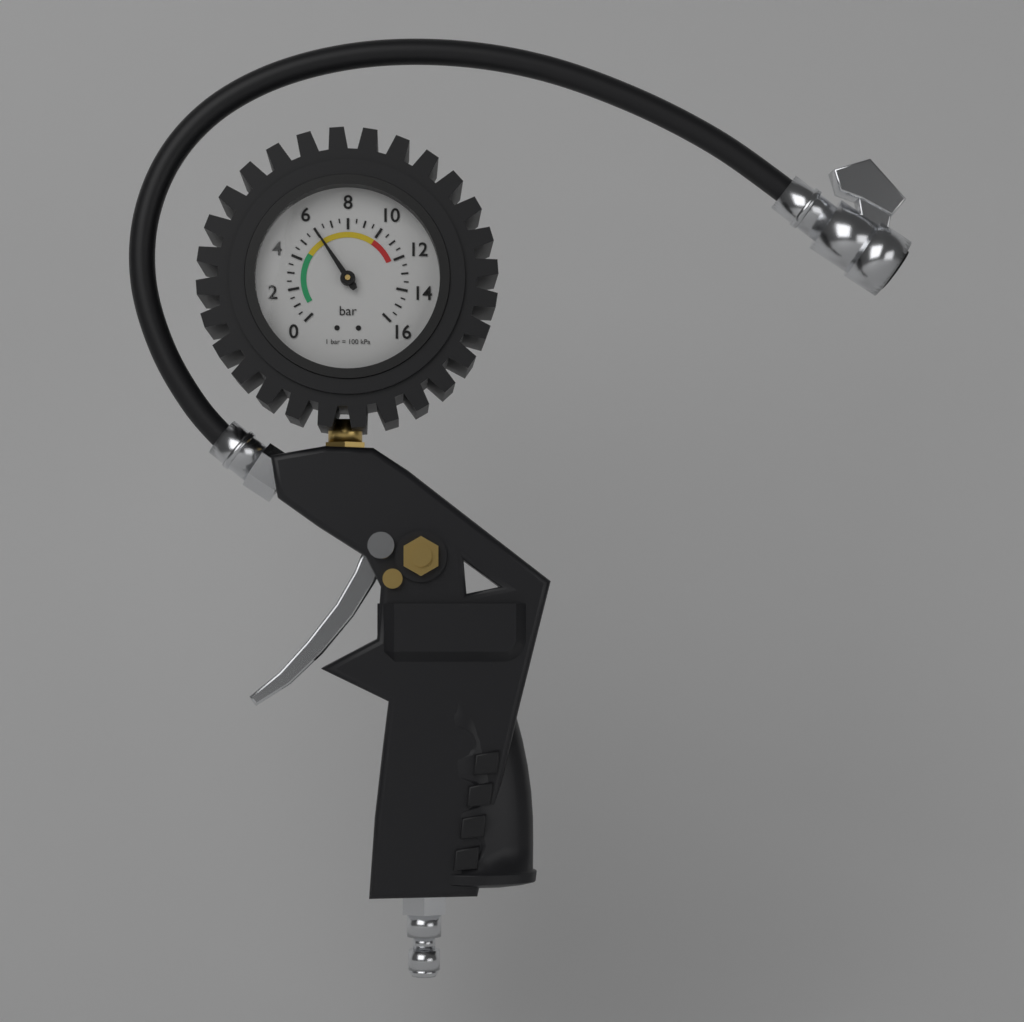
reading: 6.0 bar
